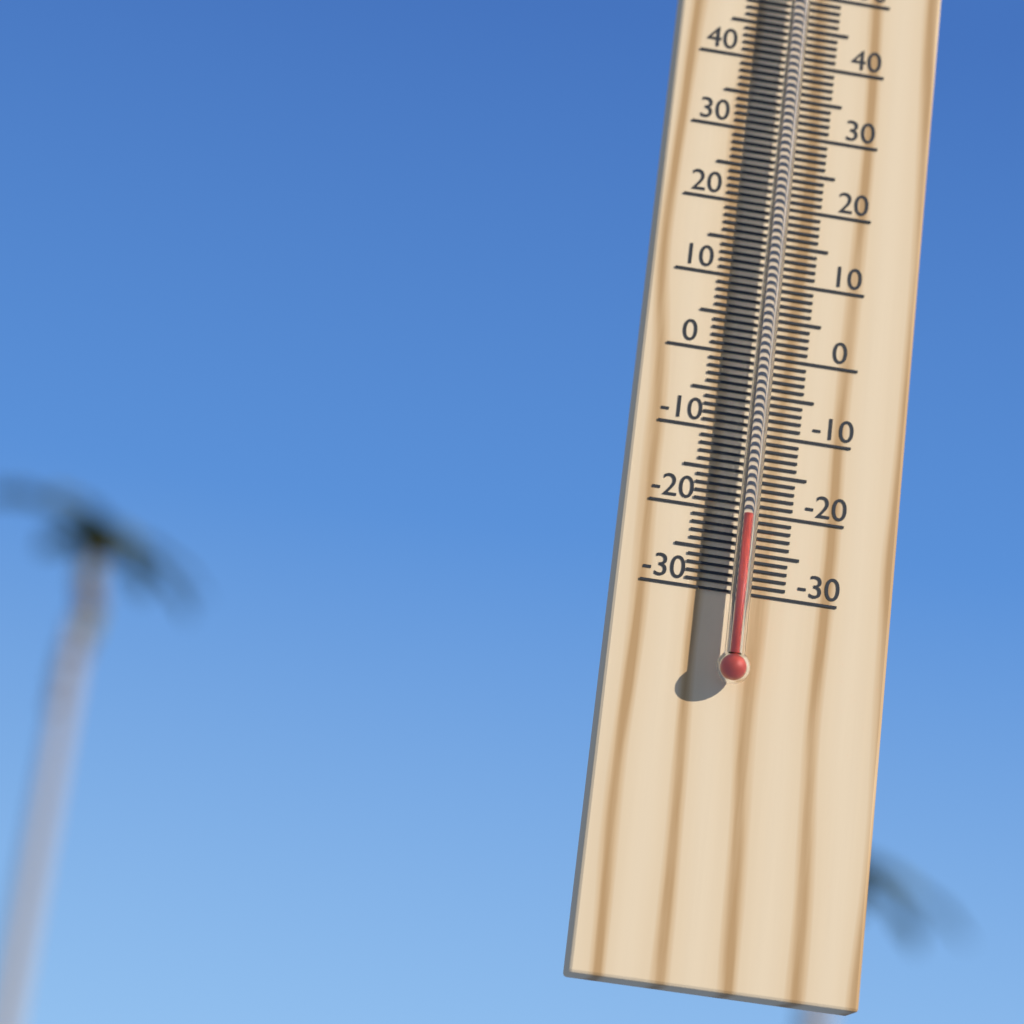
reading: -21 °C
